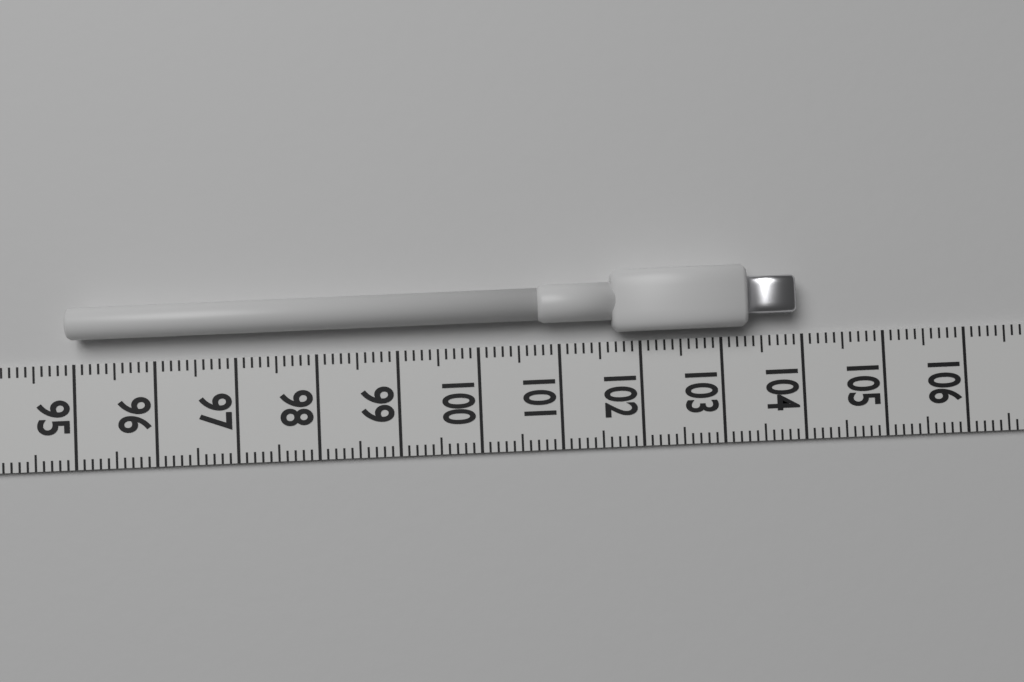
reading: 103.9 (no unit)
